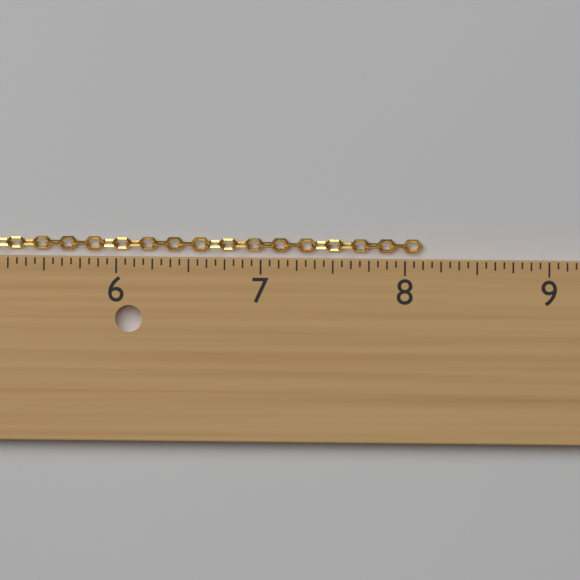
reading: 8.1250 in
